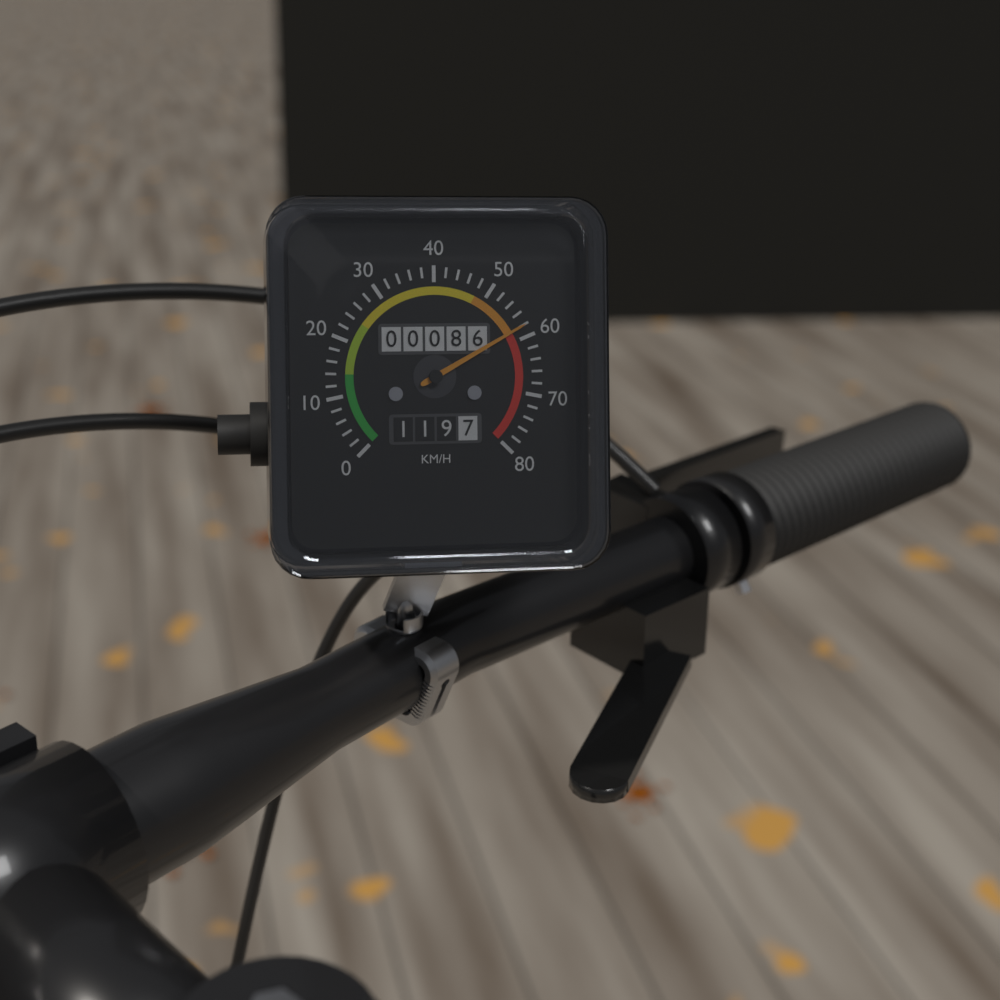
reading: 58 km/h
